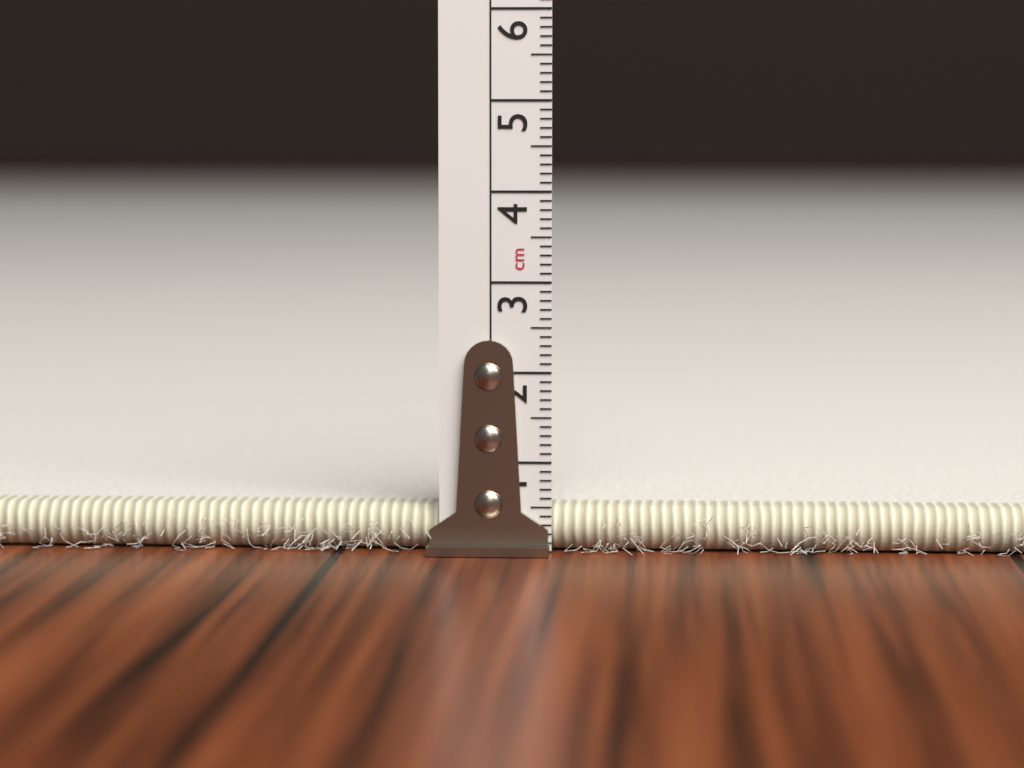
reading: 0.5 cm
